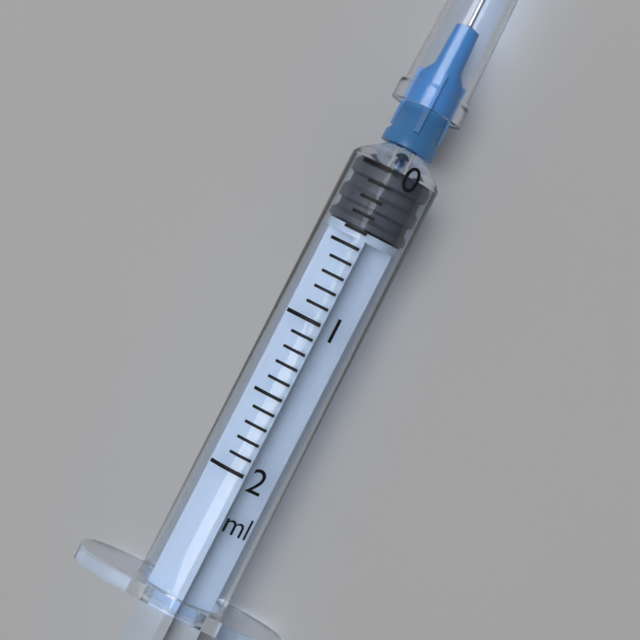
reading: 0.0 ml
